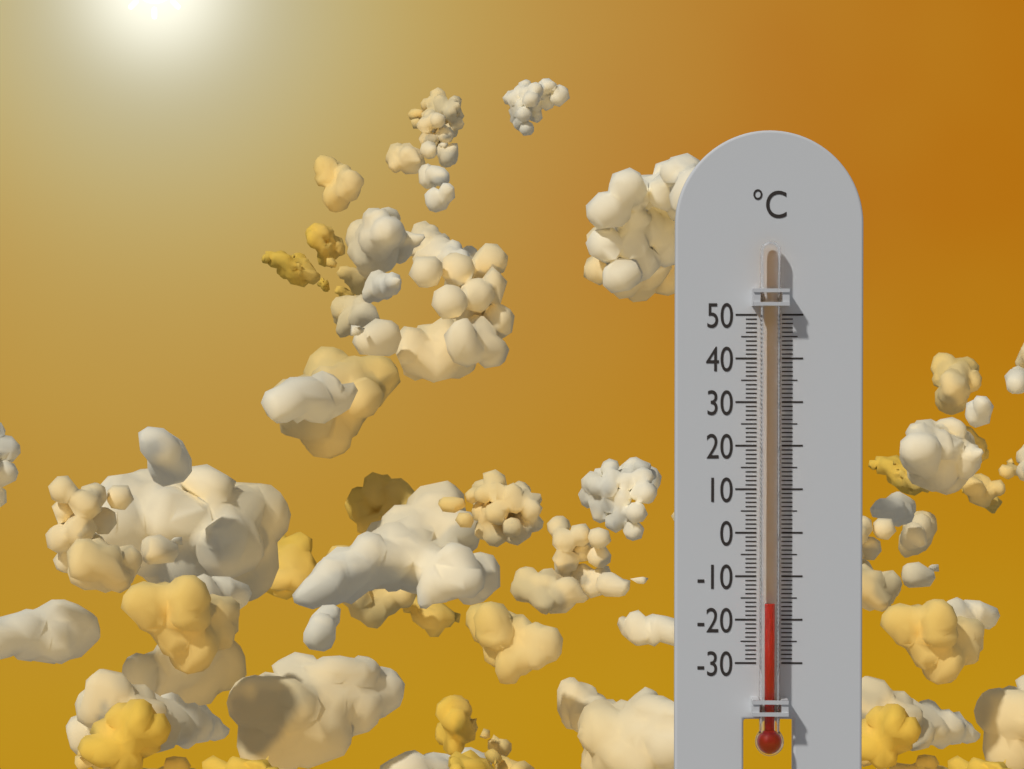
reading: -16 °C
